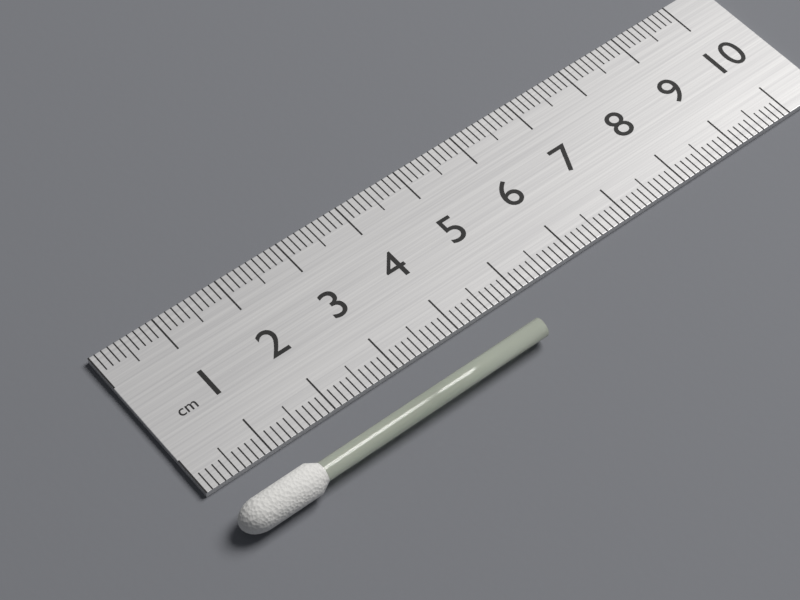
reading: 4.8 cm
